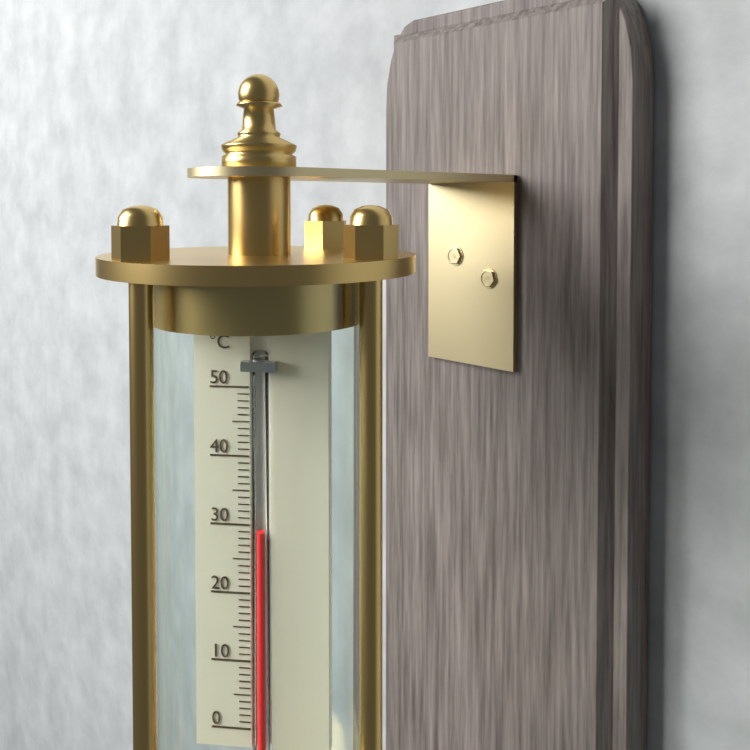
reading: 29 °C
